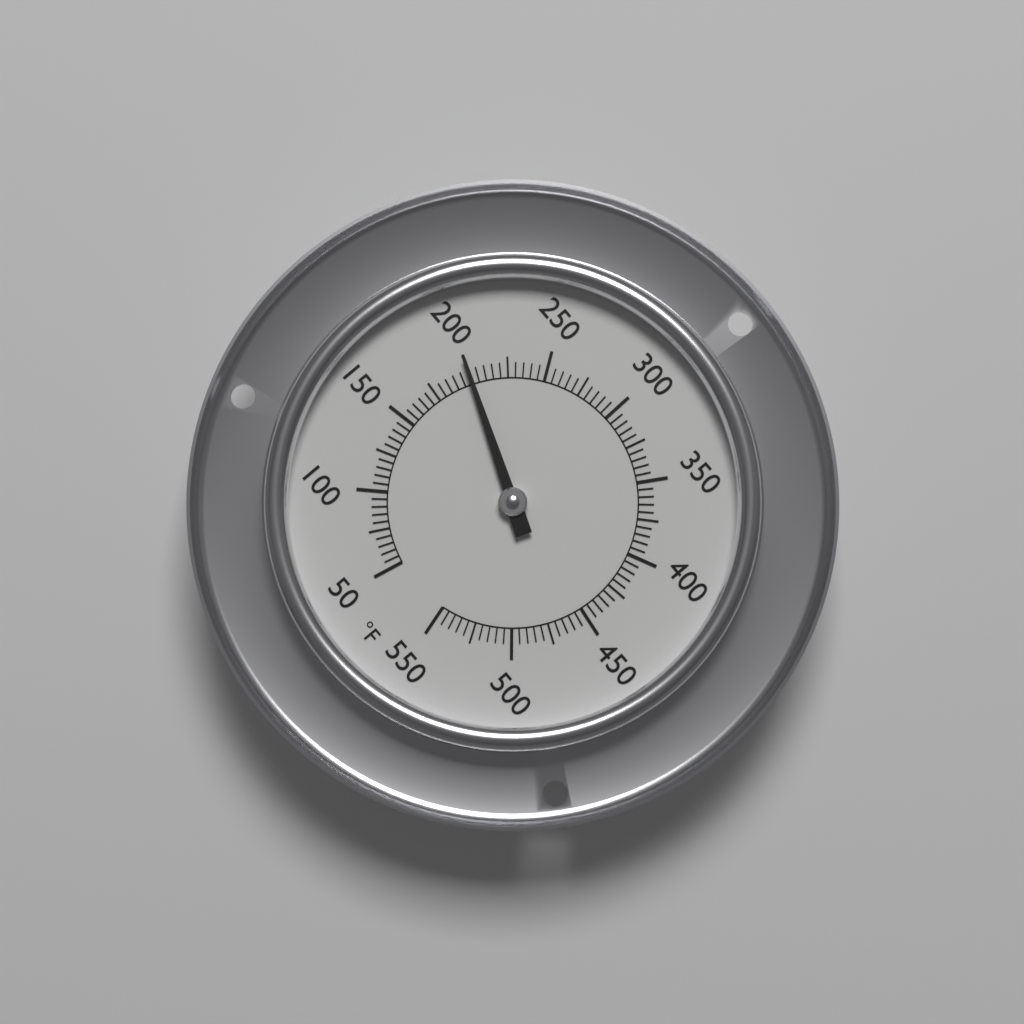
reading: 200 °F
